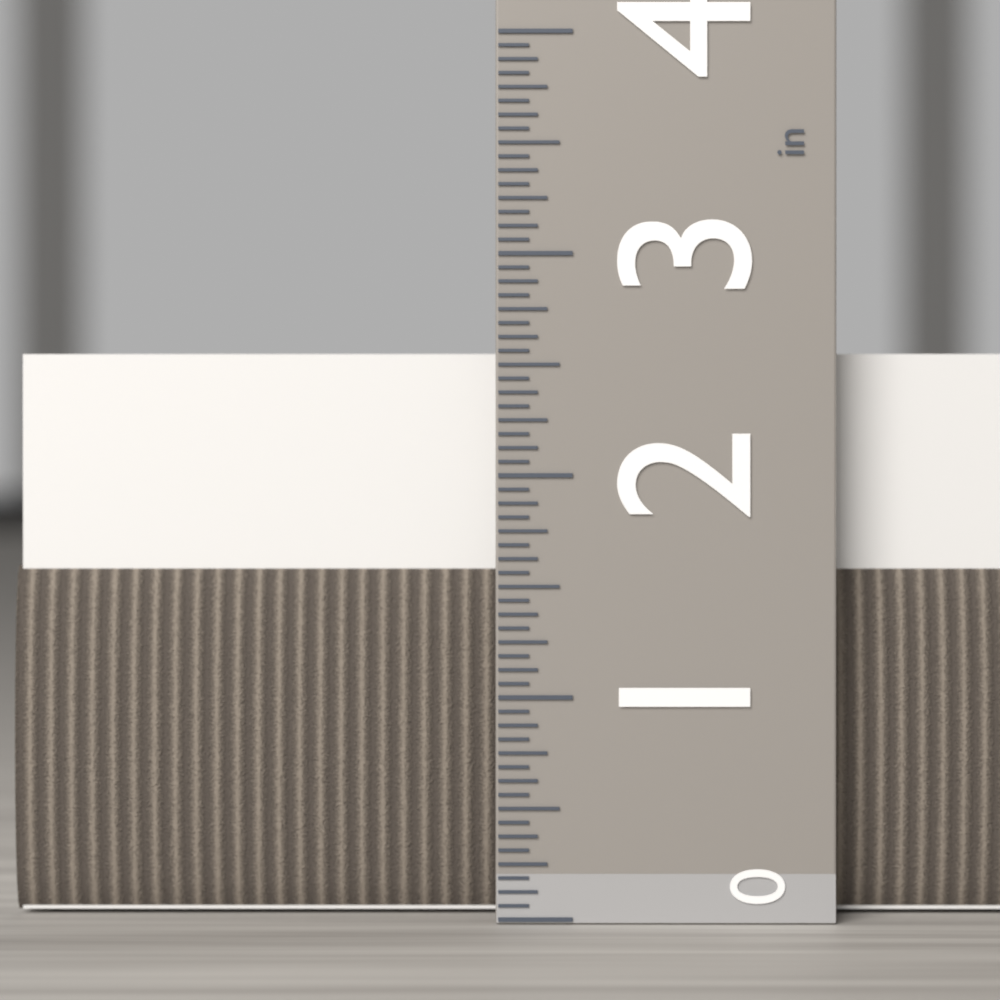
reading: 2.5625 in
